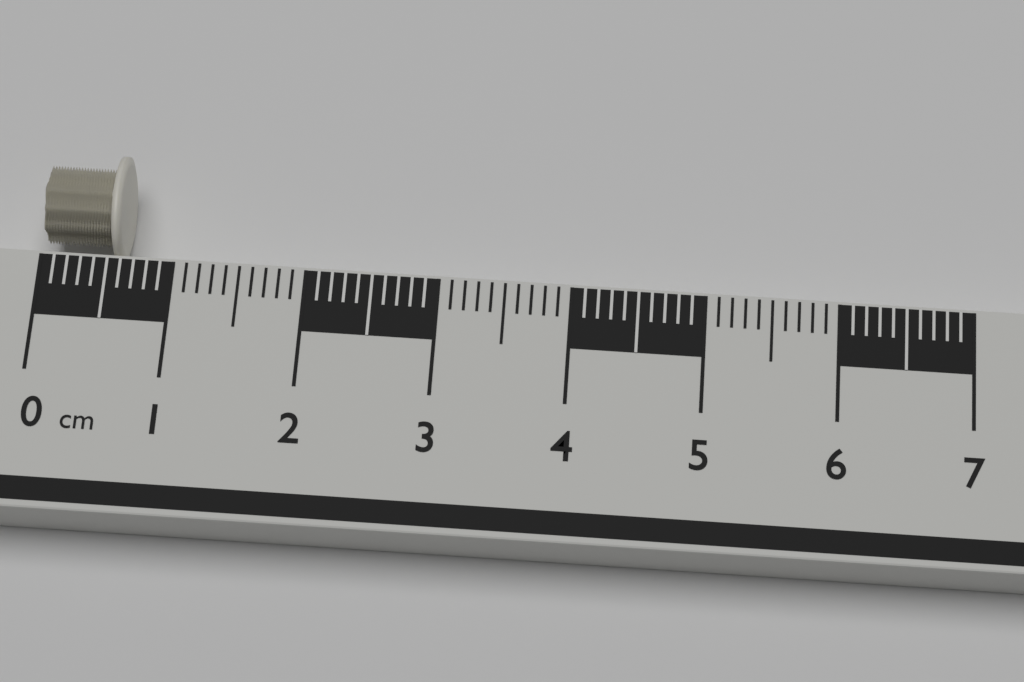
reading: 0.6 cm
